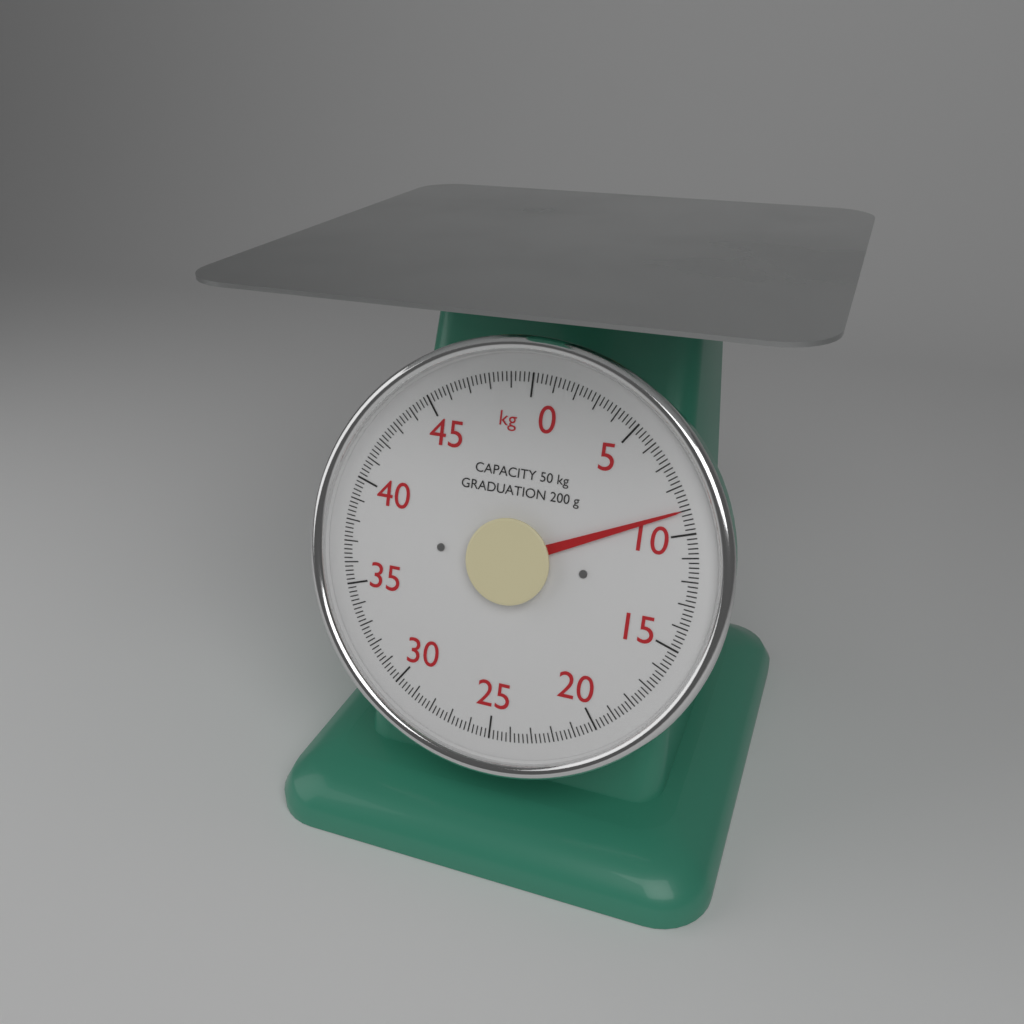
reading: 9.0 kg
